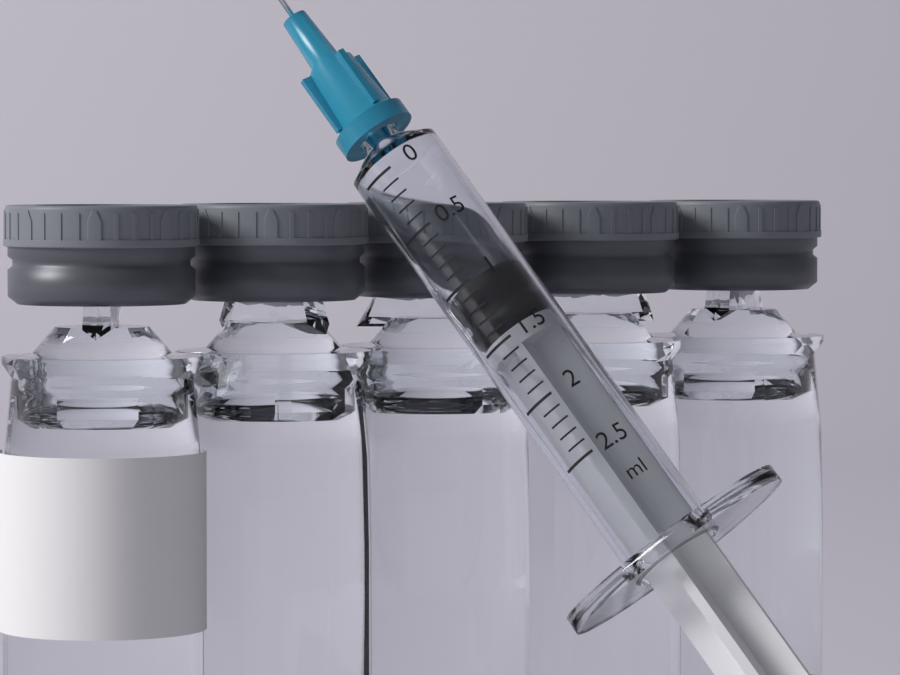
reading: 1.0 ml
